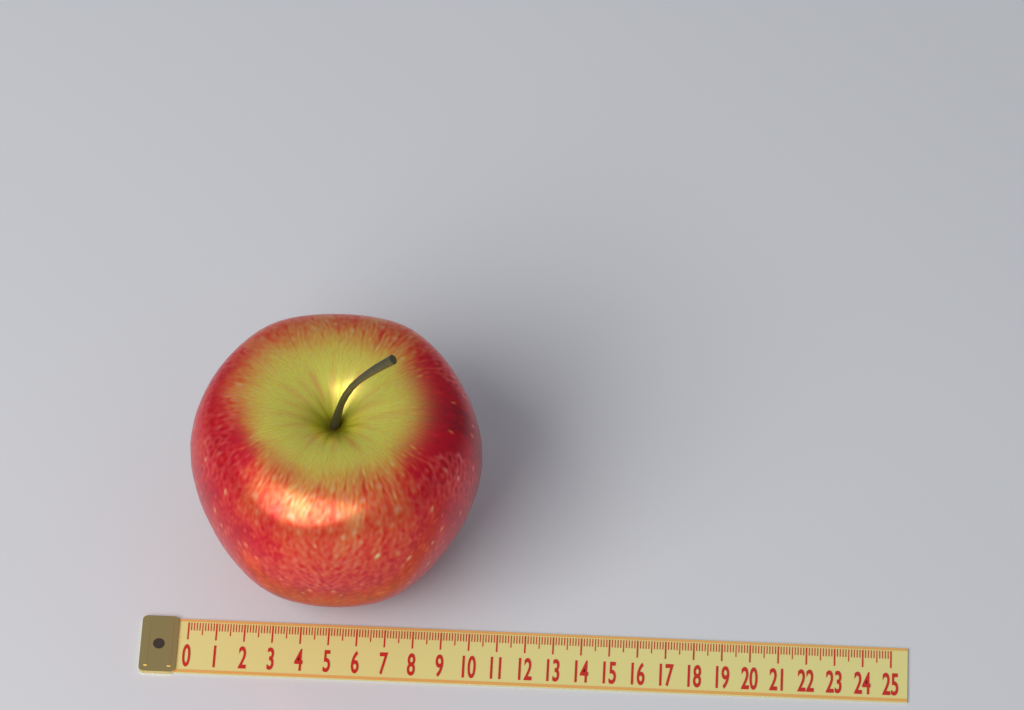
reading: 10.3 (no unit)
